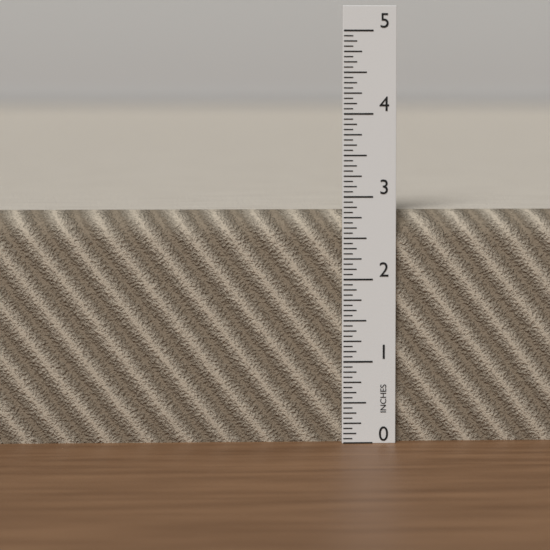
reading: 2.8125 in
